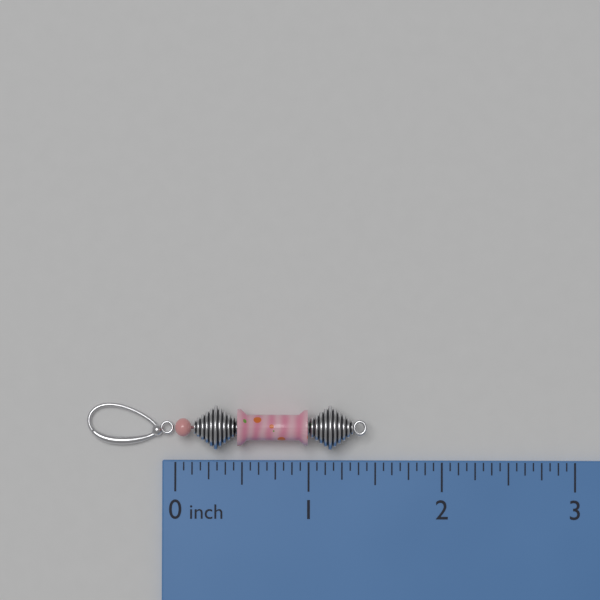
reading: 1.4375 inch
